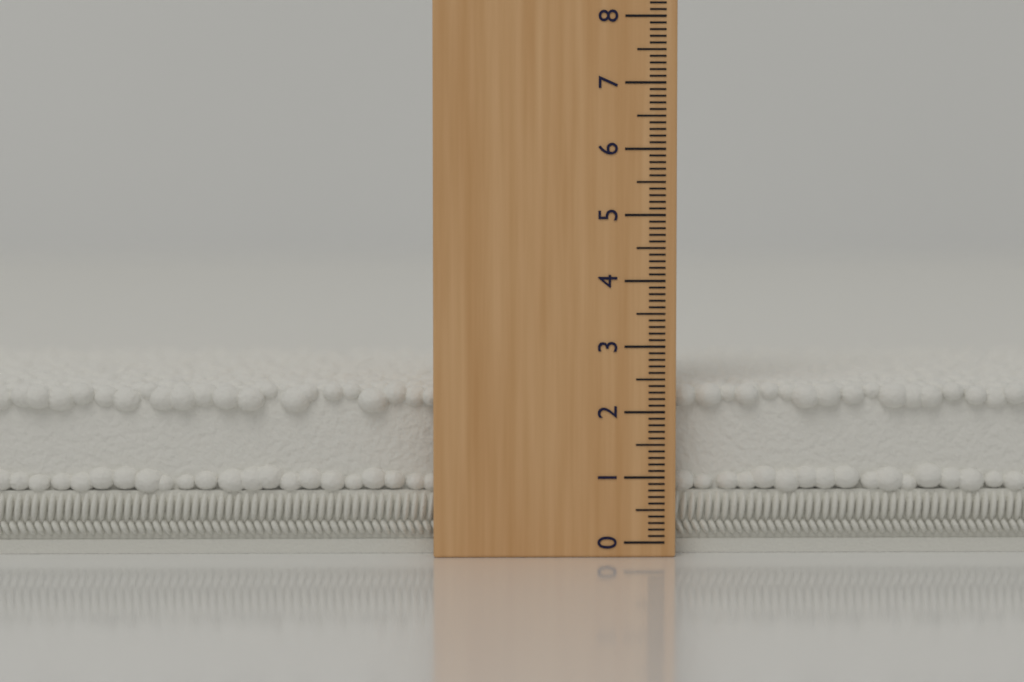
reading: 2.4 (no unit)
